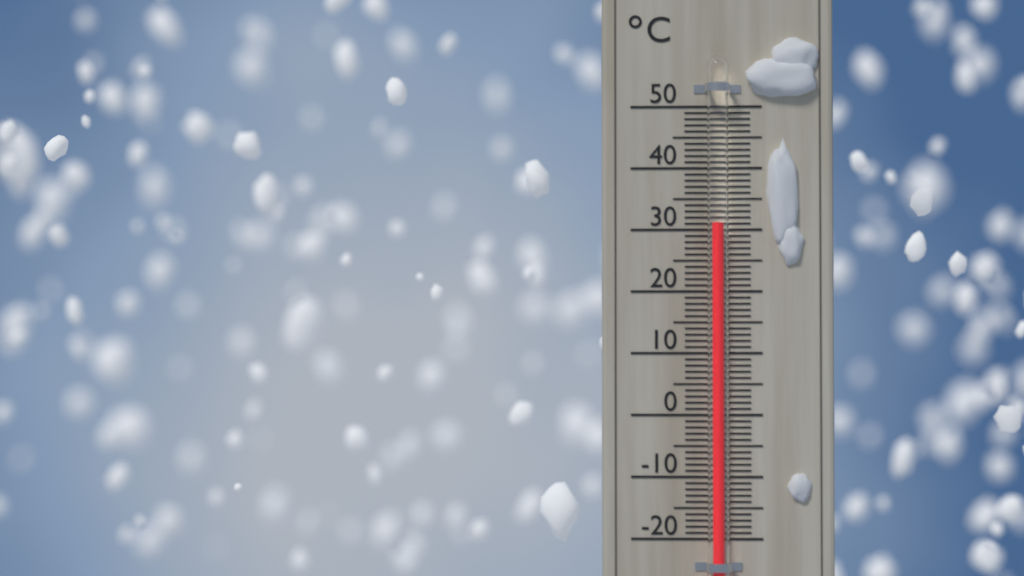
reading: 31 °C
